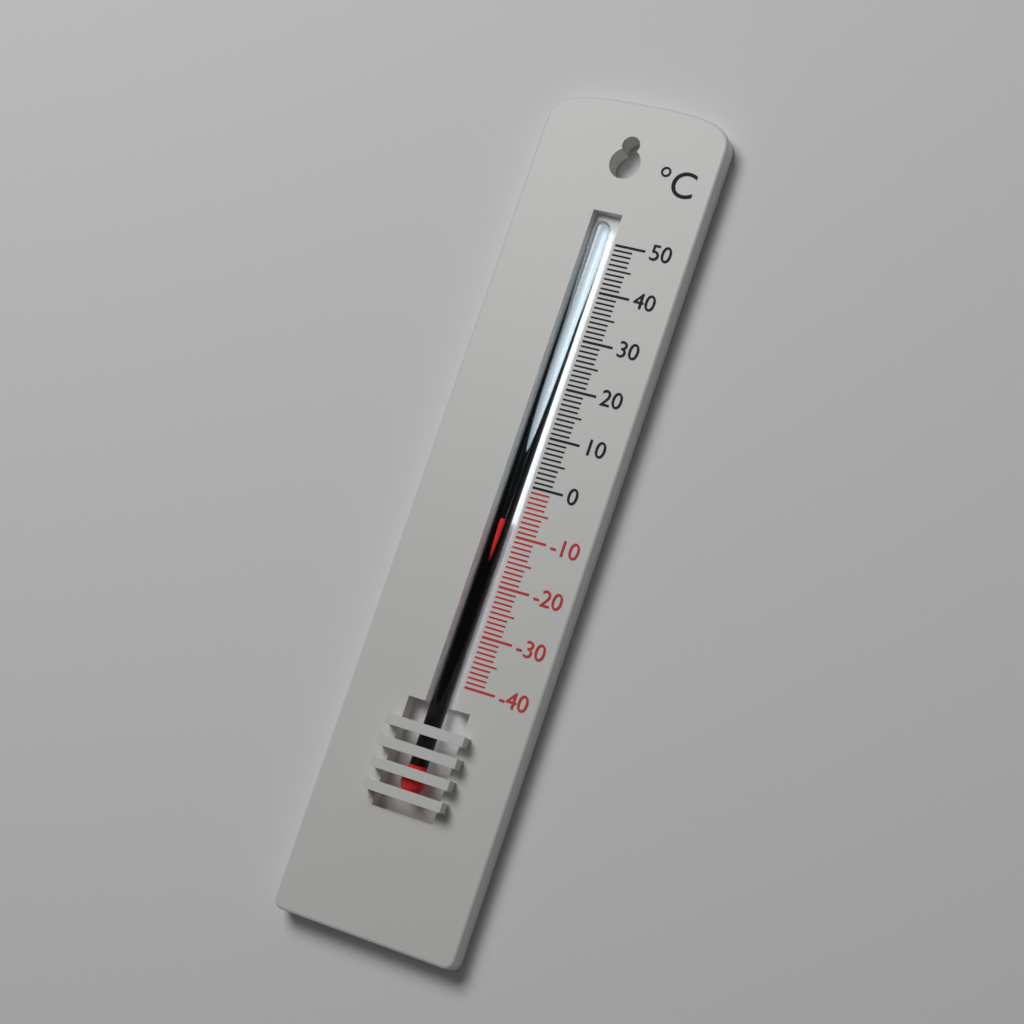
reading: -7 °C
